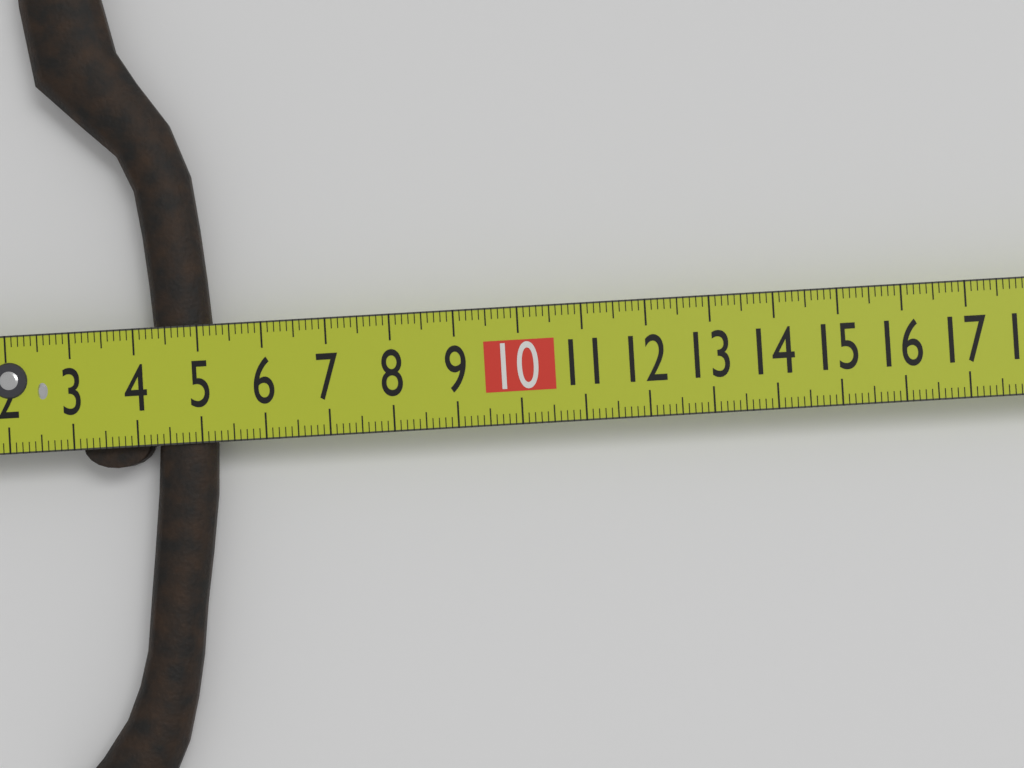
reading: 5.2 cm
